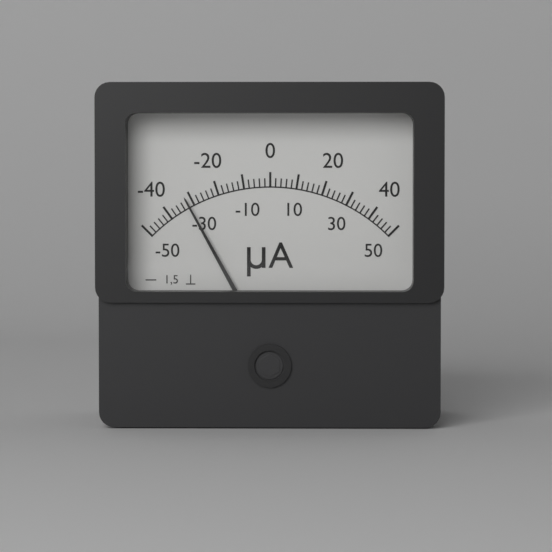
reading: -32 µA
